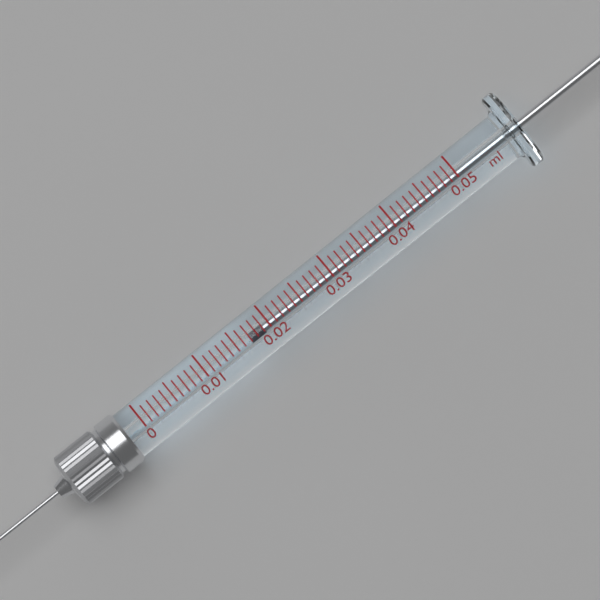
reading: 0.017 ml
